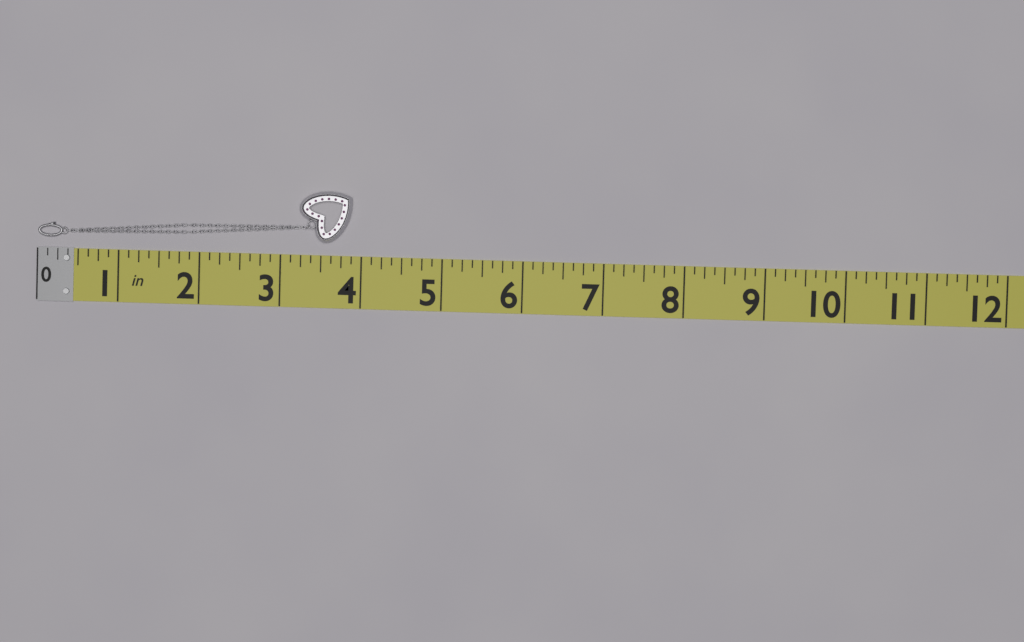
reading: 3.875 in
